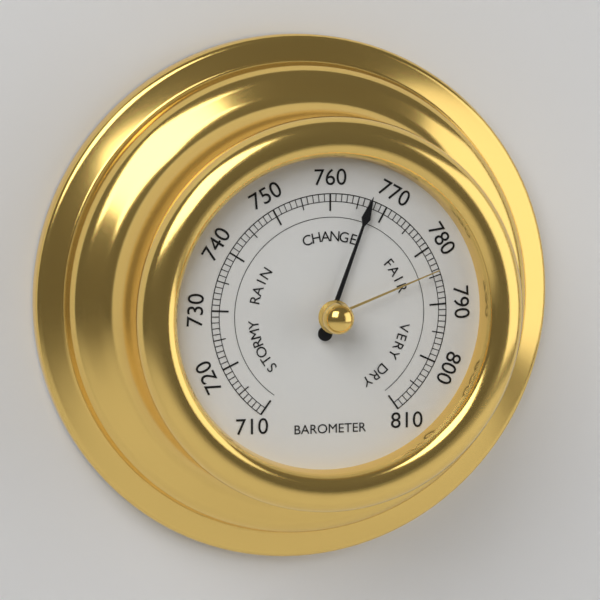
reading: 767 (no unit)
